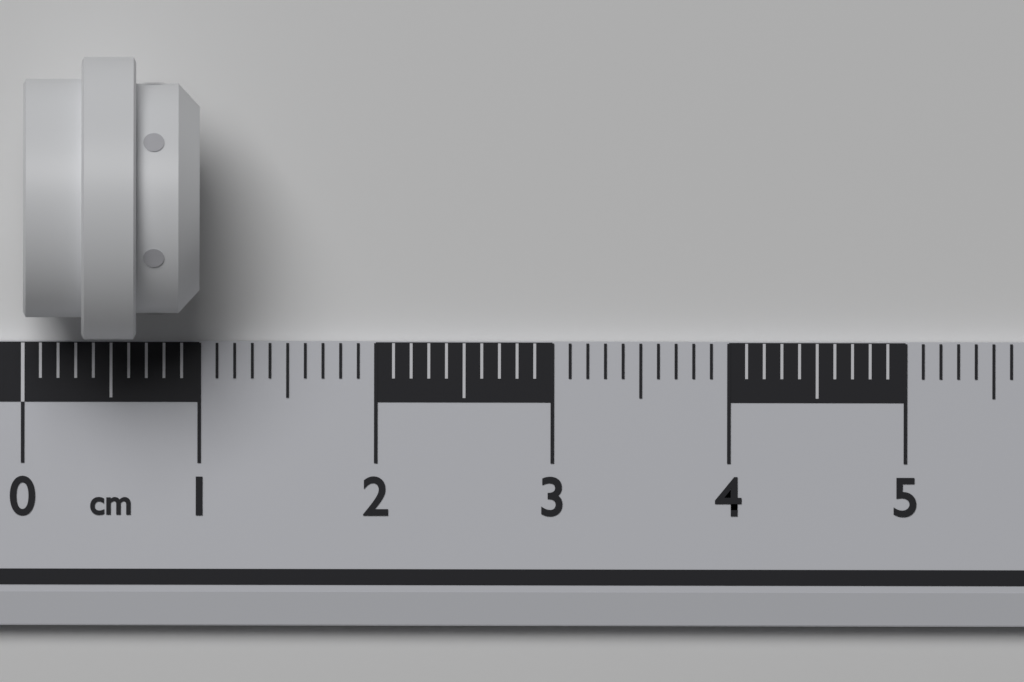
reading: 1.0 cm
